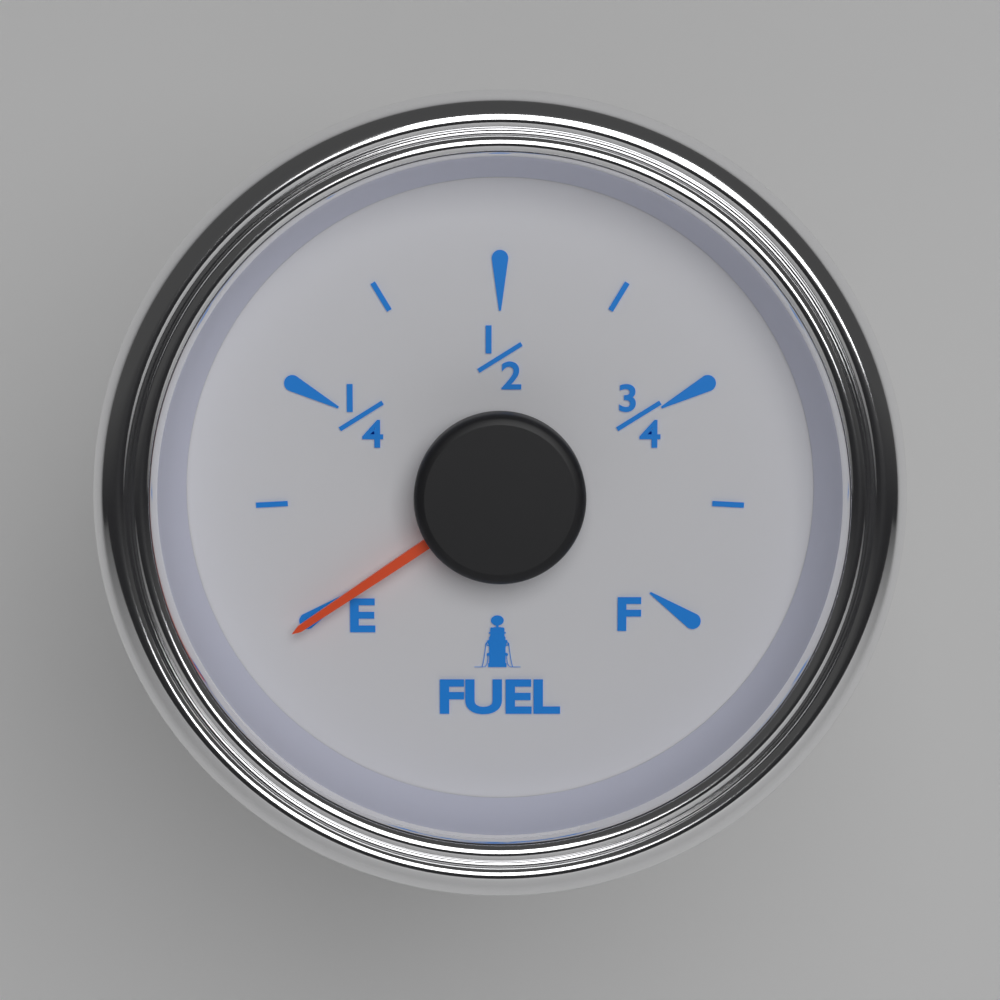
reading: 0.000 (no unit)
